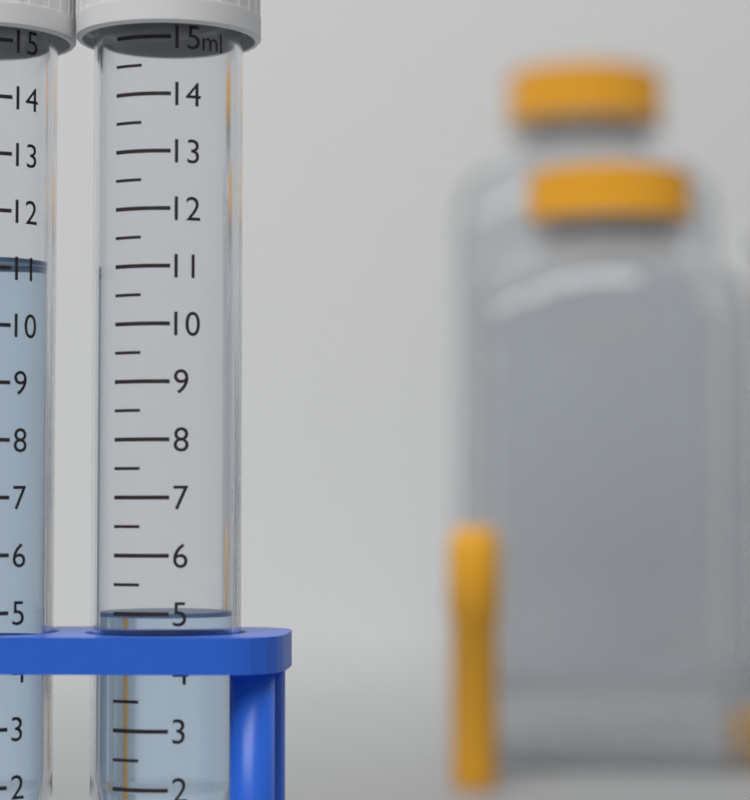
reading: 5.0 ml
